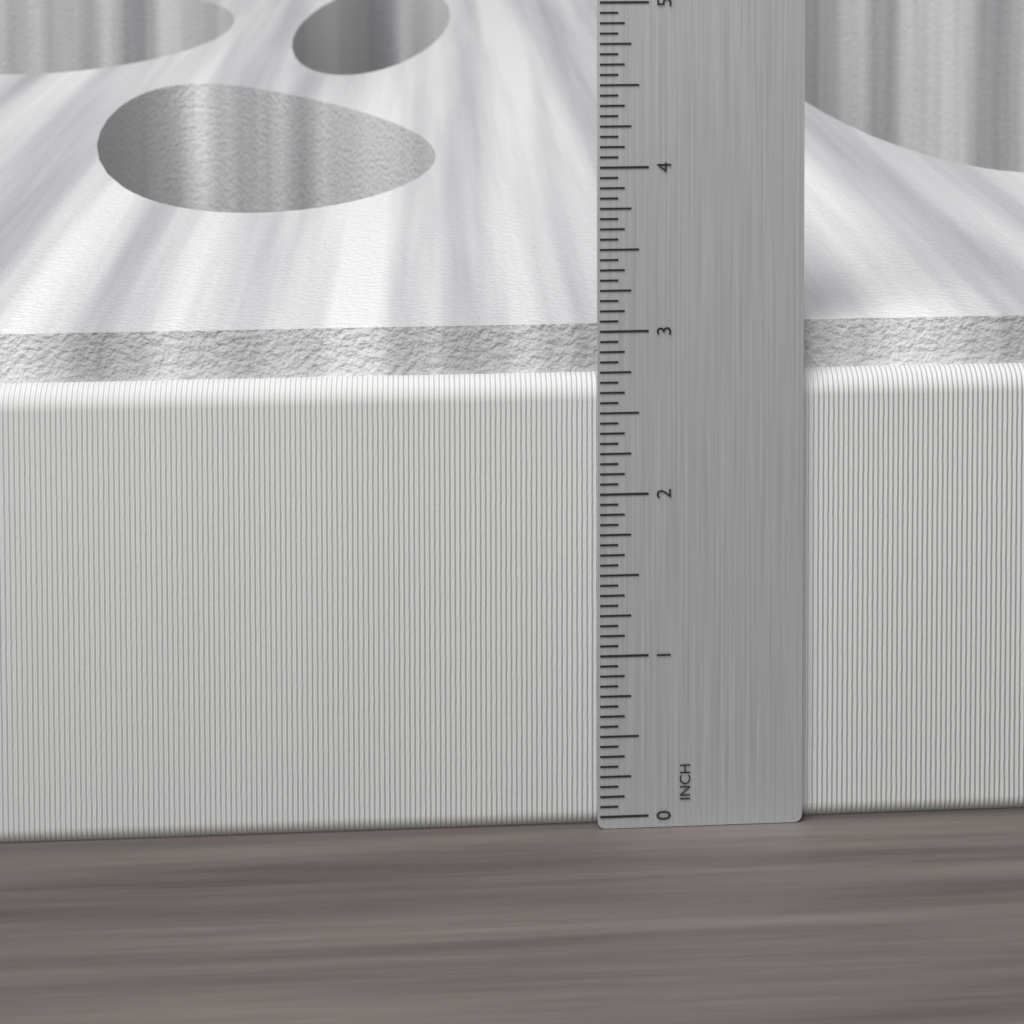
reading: 3.0000 in
